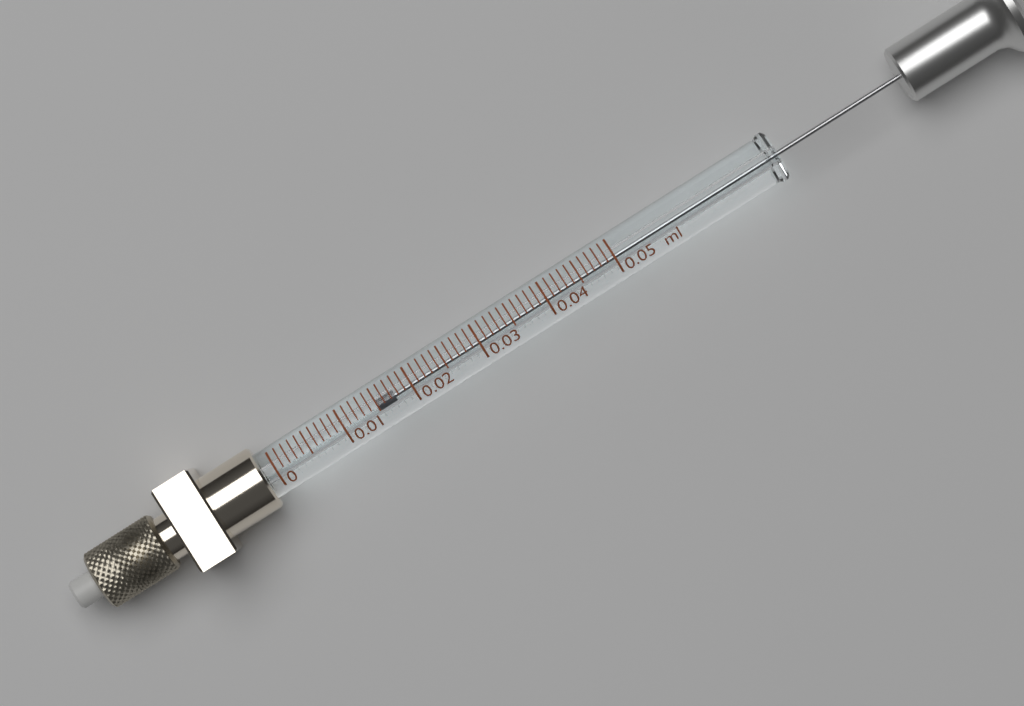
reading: 0.015 ml
